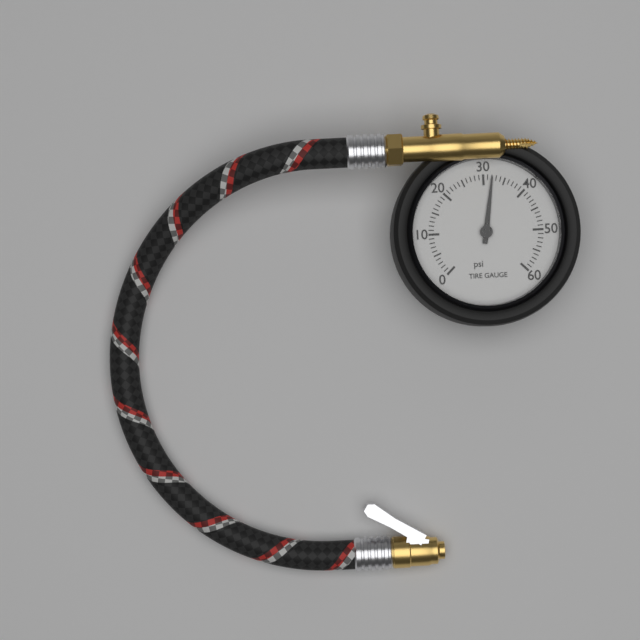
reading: 32 psi
